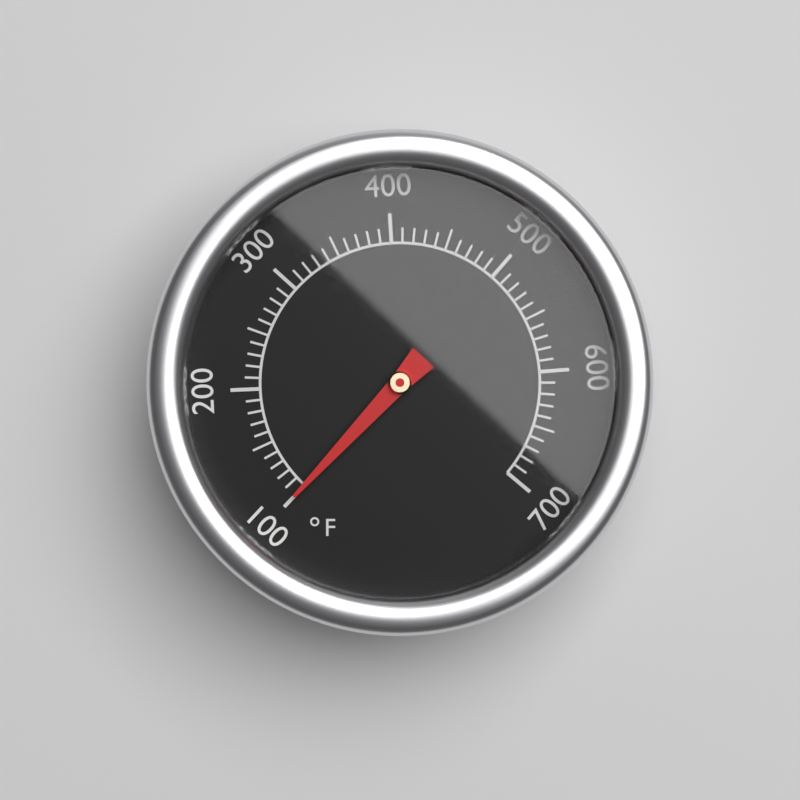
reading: 100 °F
